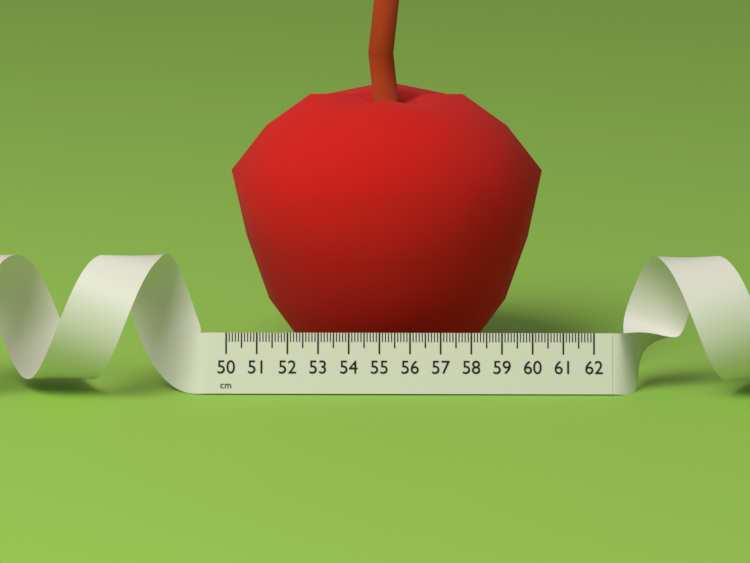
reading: 60.4 cm
